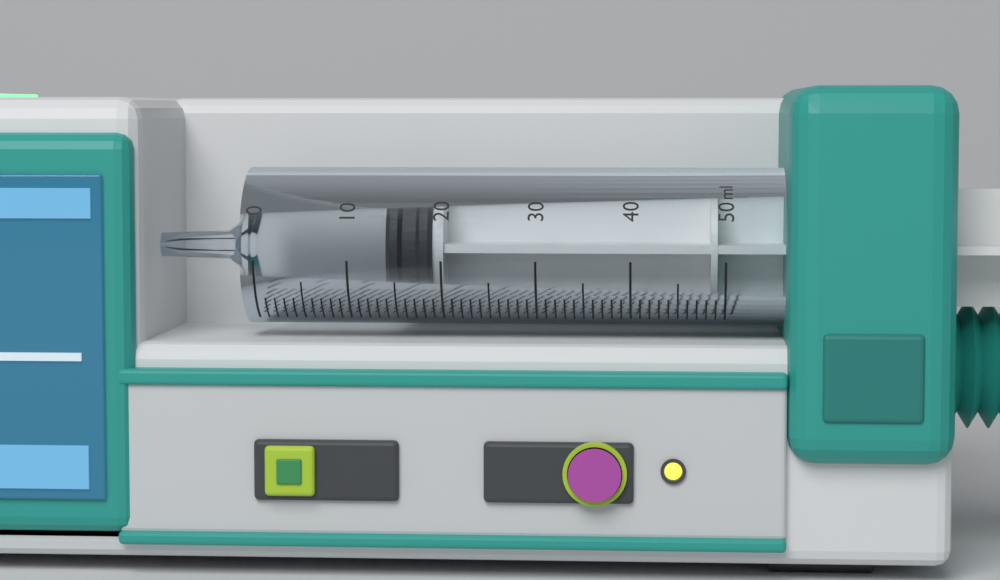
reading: 14 ml
